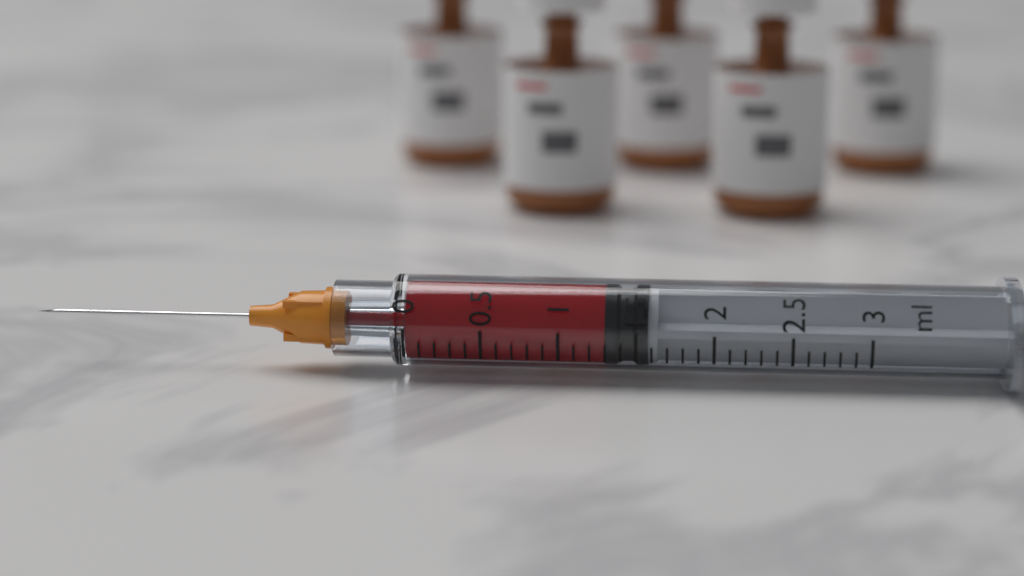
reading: 1.3 ml
